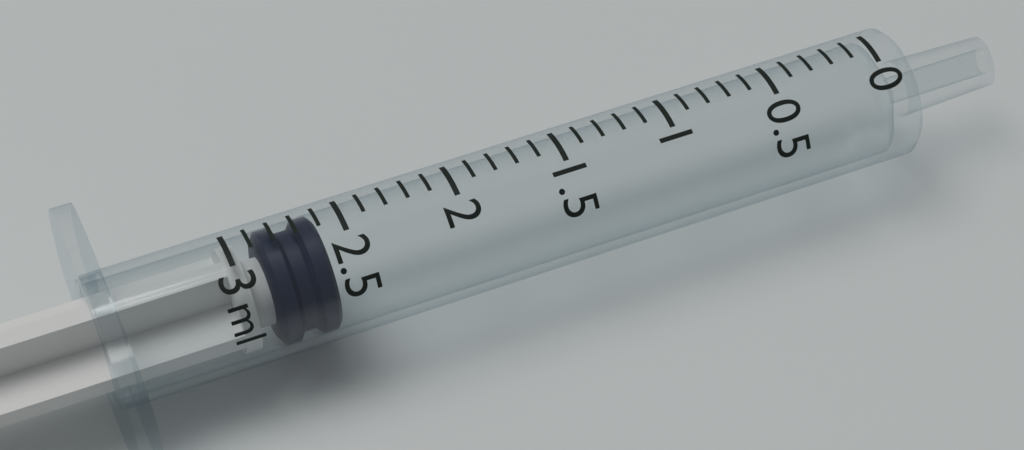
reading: 2.6 ml
